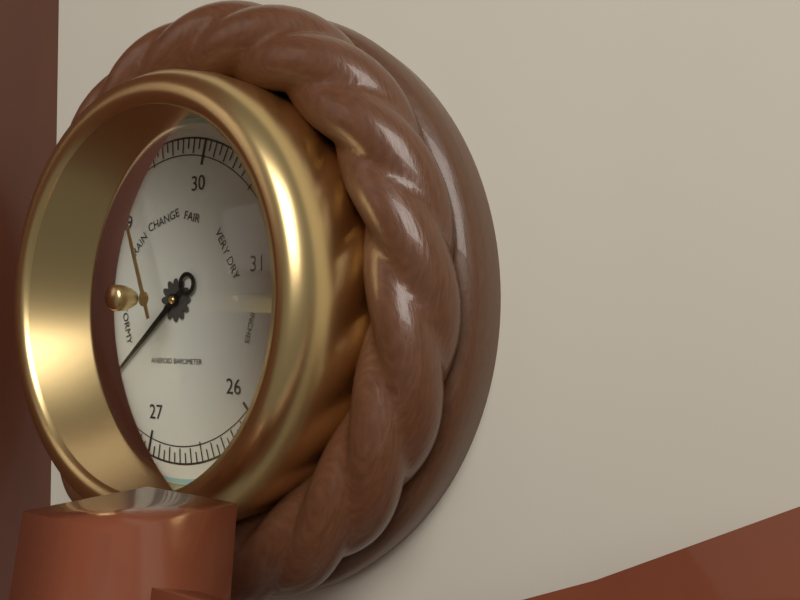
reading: 27.60 inHg
